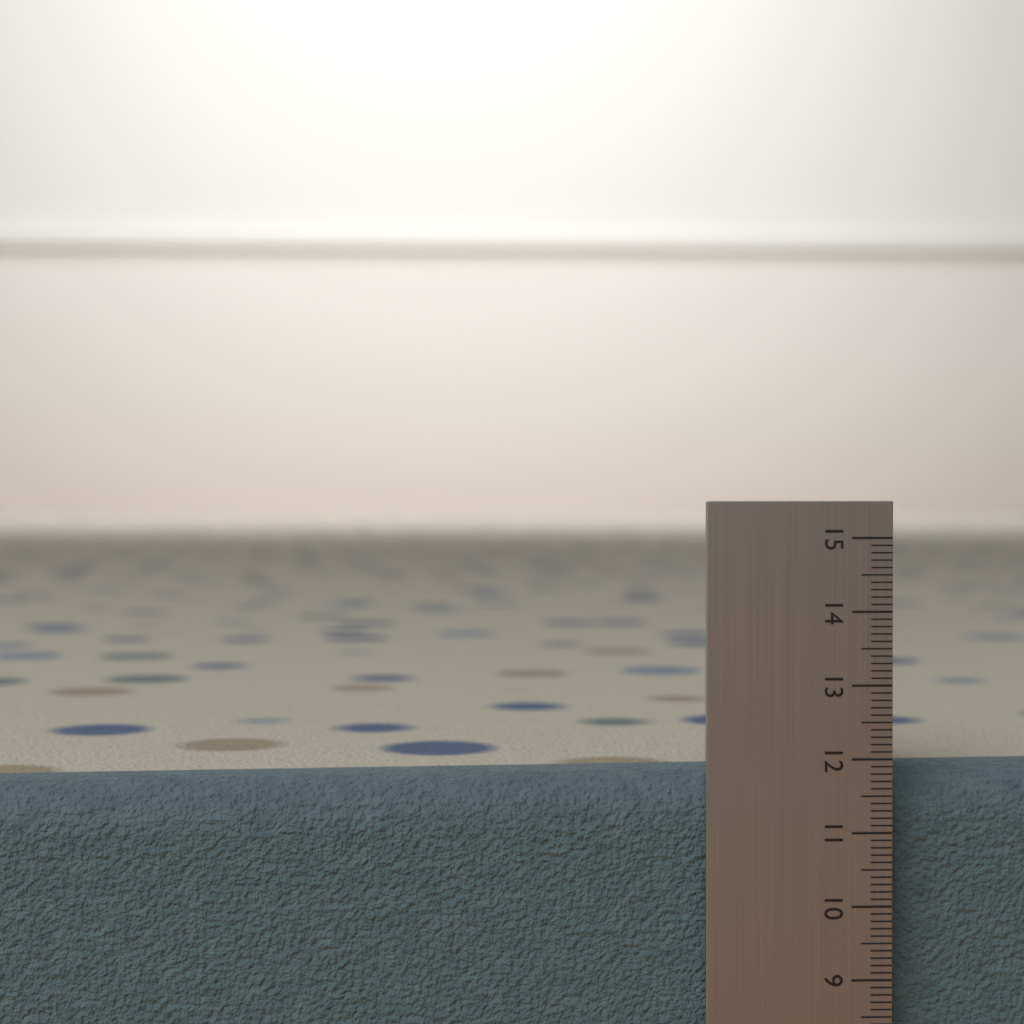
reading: 11.8 (no unit)
